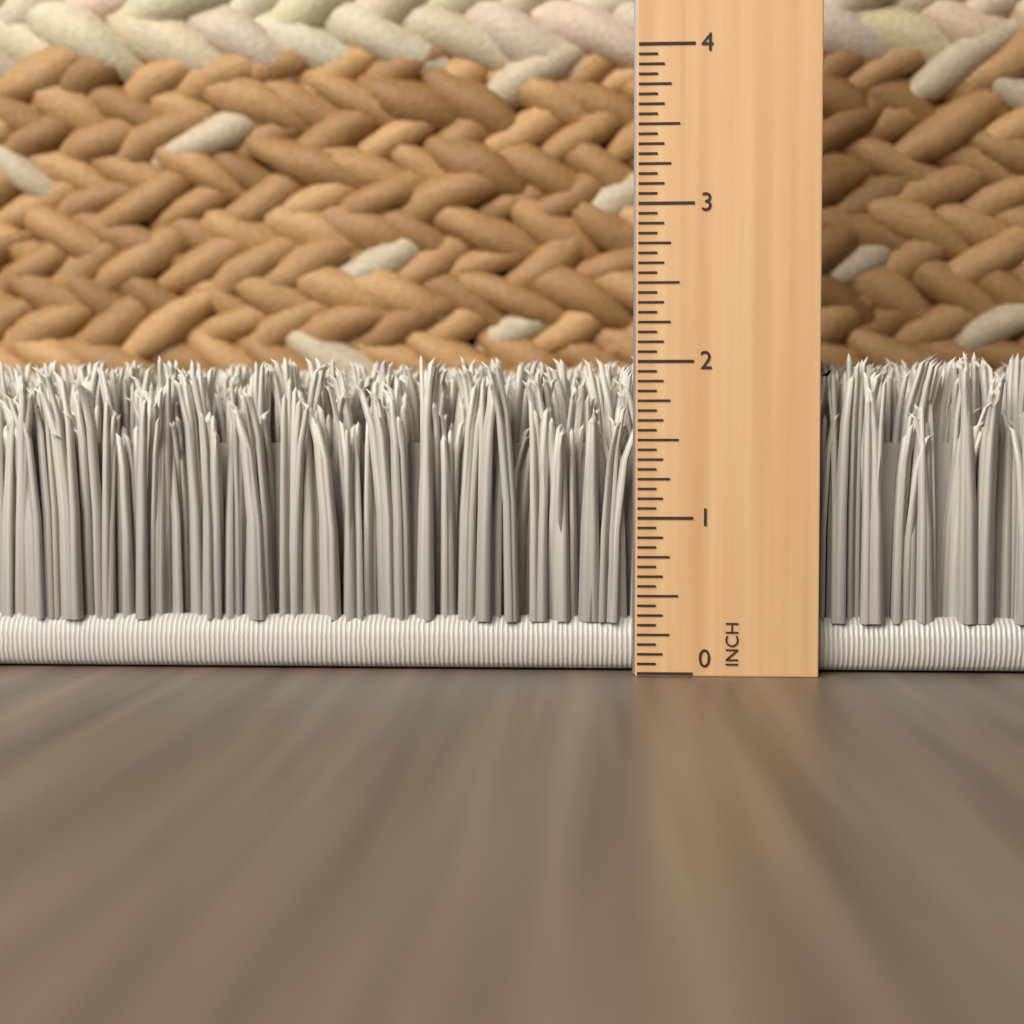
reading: 2.0625 in
